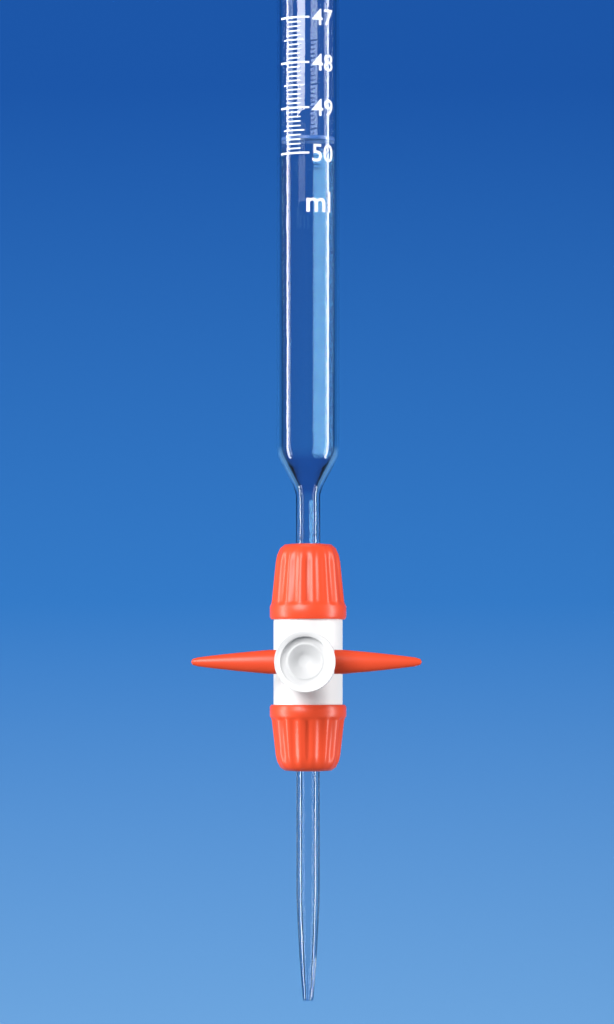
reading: 49.6 ml
